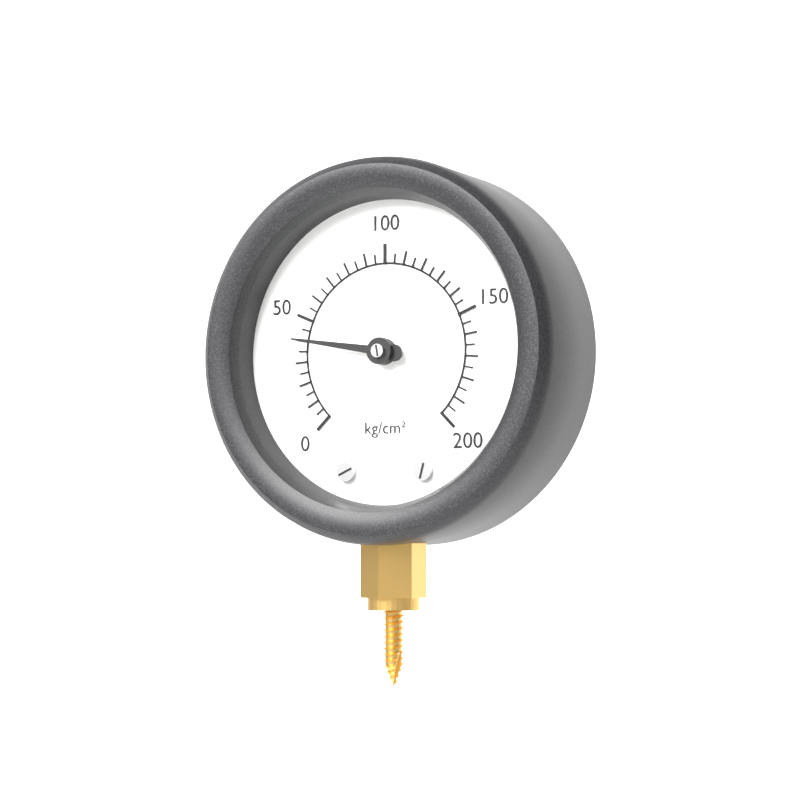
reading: 40 kg/cm²
